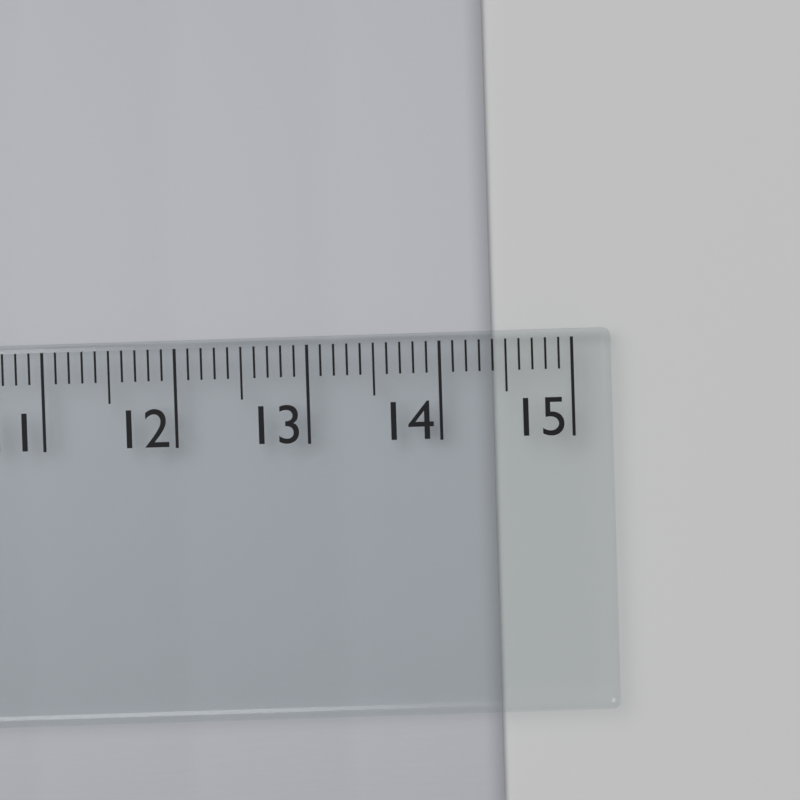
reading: 14.4 cm
